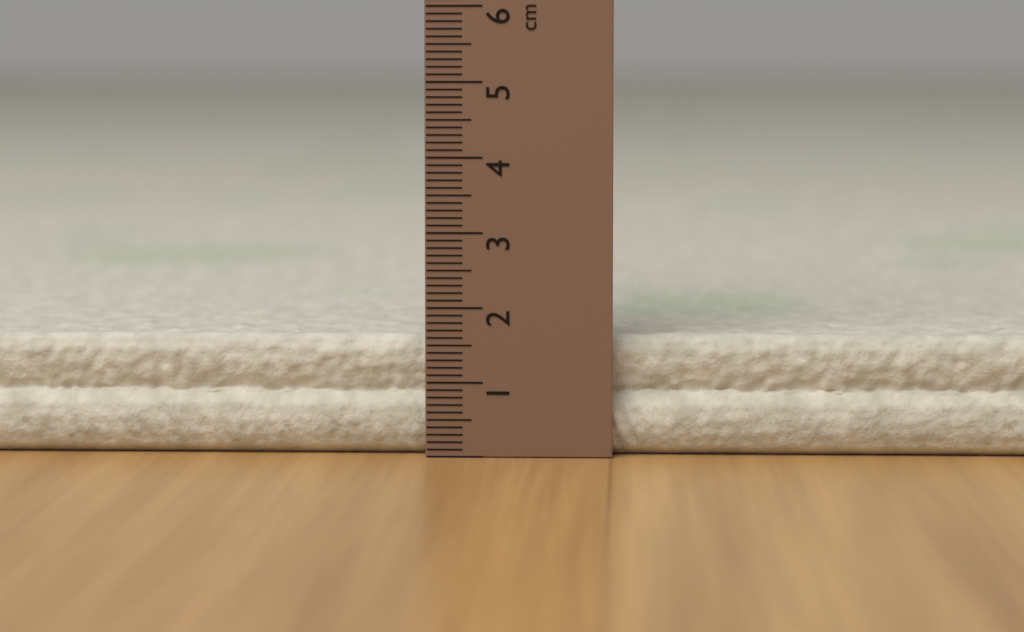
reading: 1.6 cm
